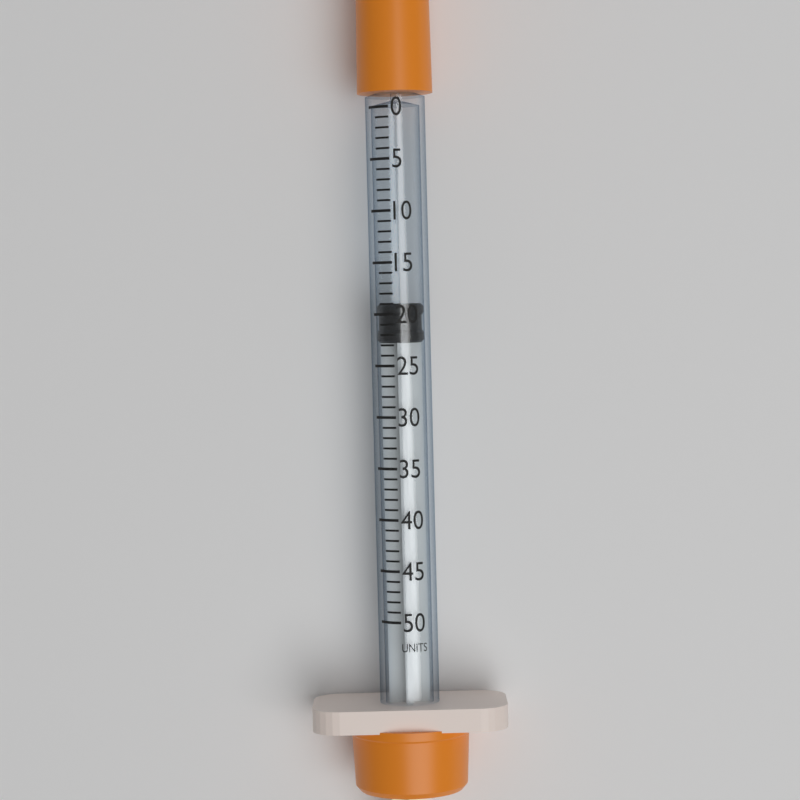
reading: 19 units
